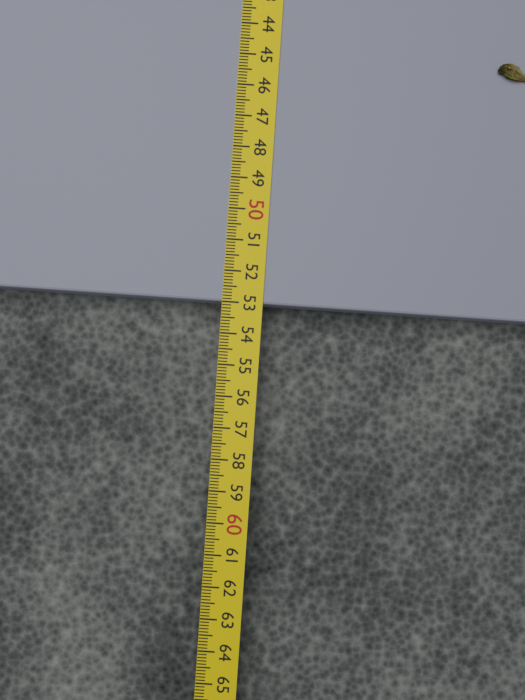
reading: 53.0 cm
